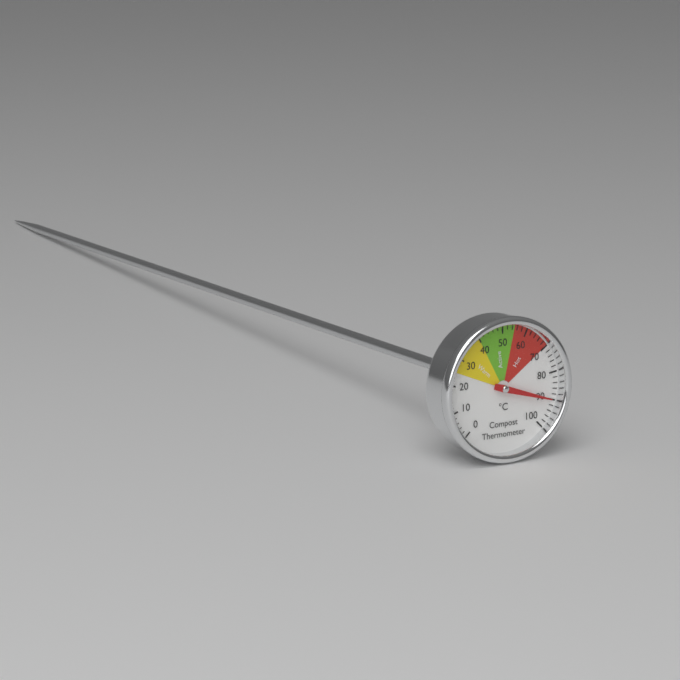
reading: 90 °C
